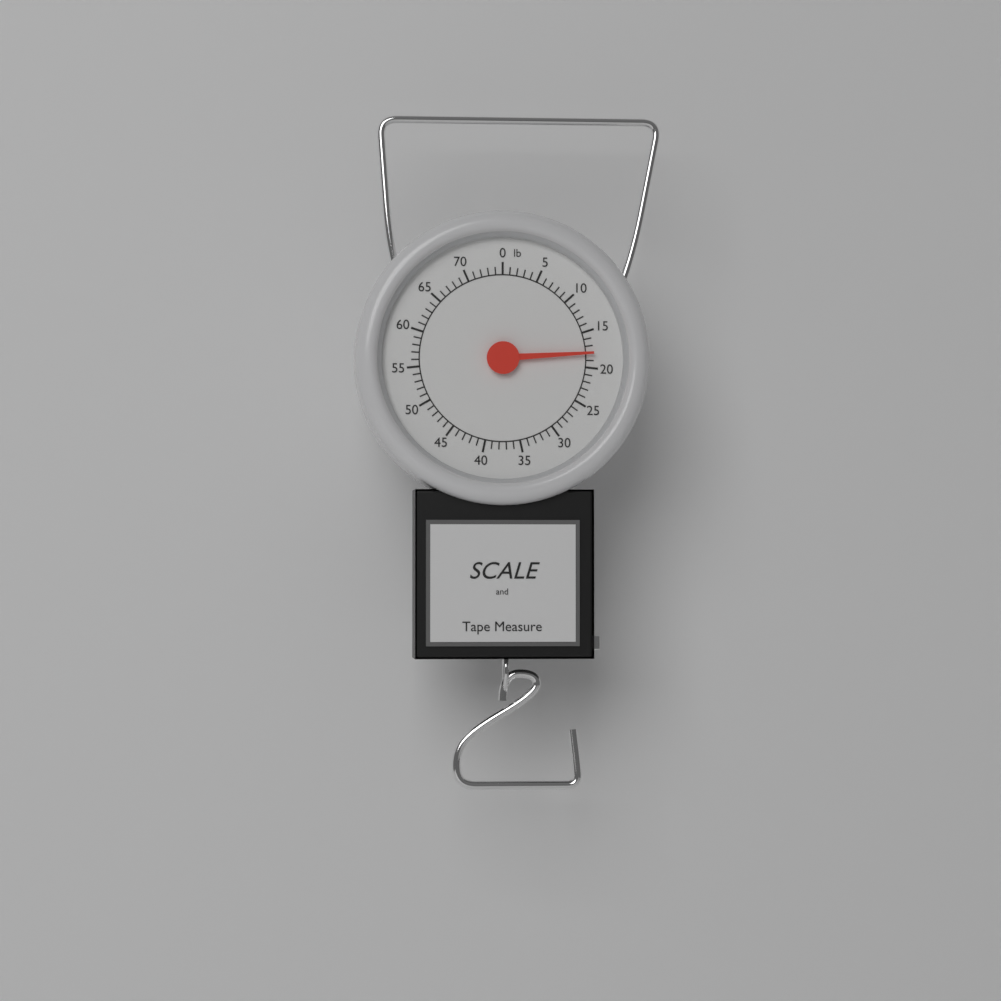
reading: 18 lb
